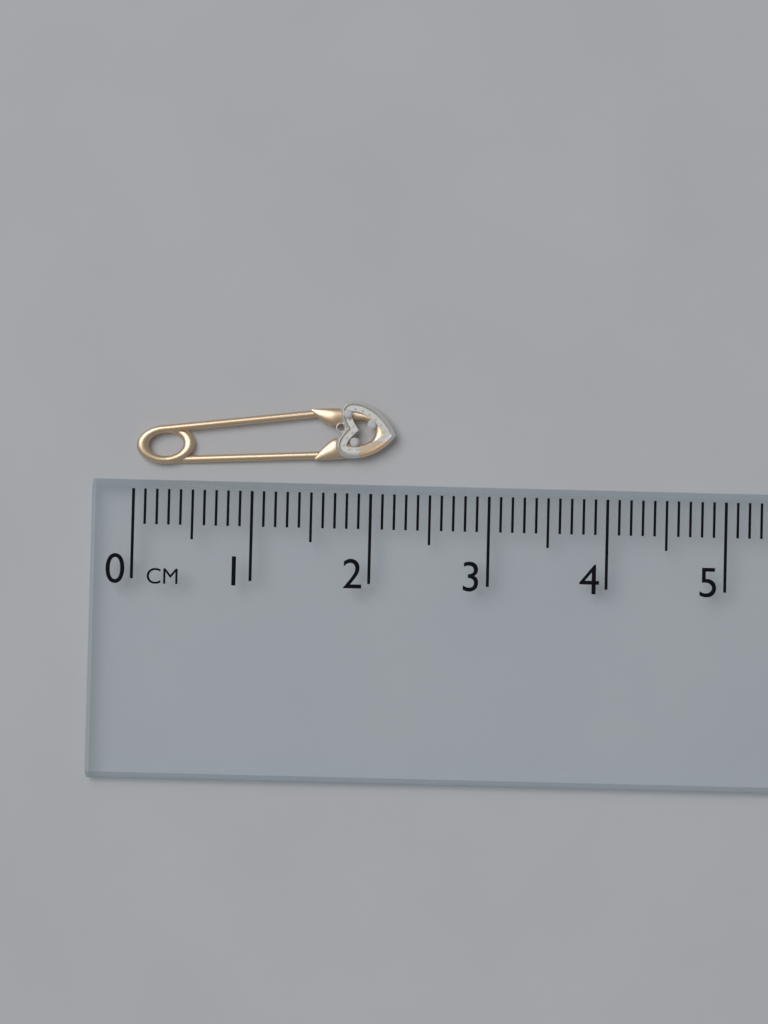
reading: 2.2 cm
